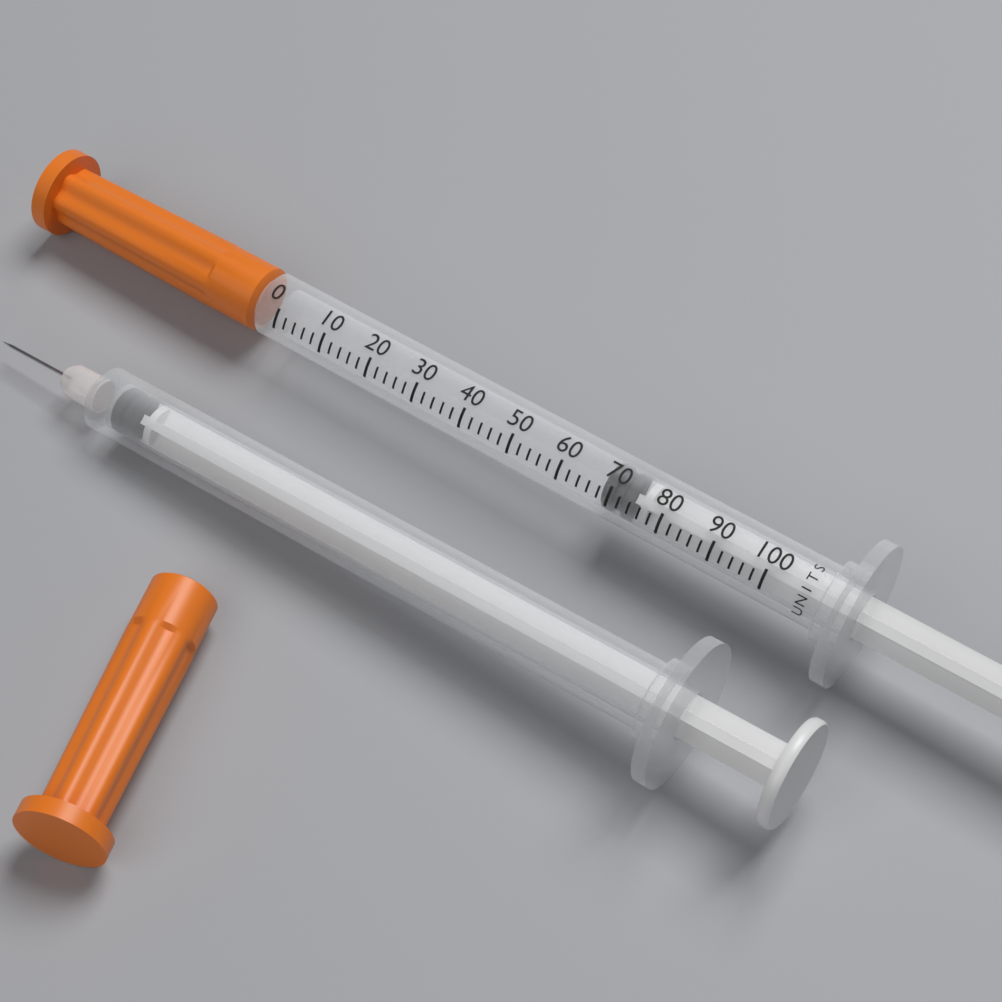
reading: 68 units
